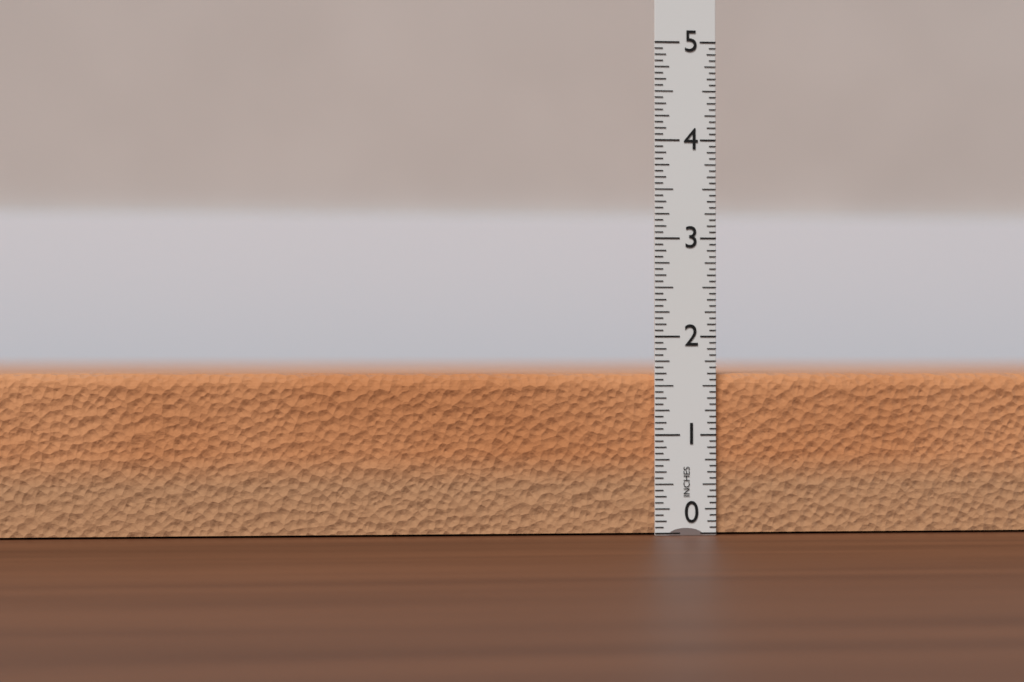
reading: 1.6250 in
